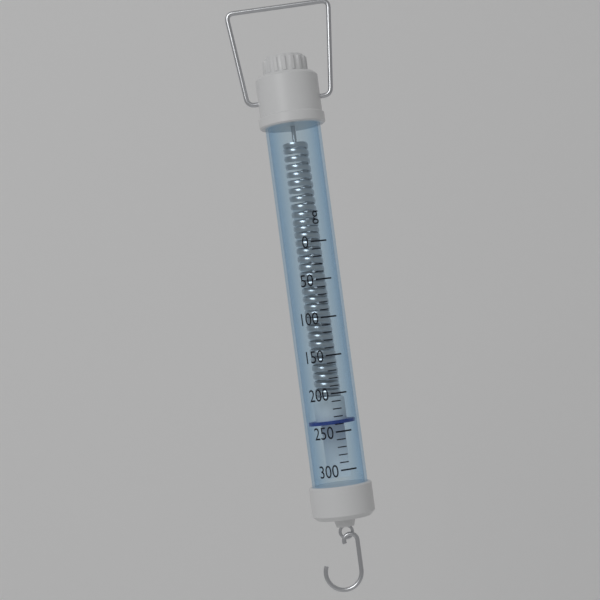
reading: 240 g
